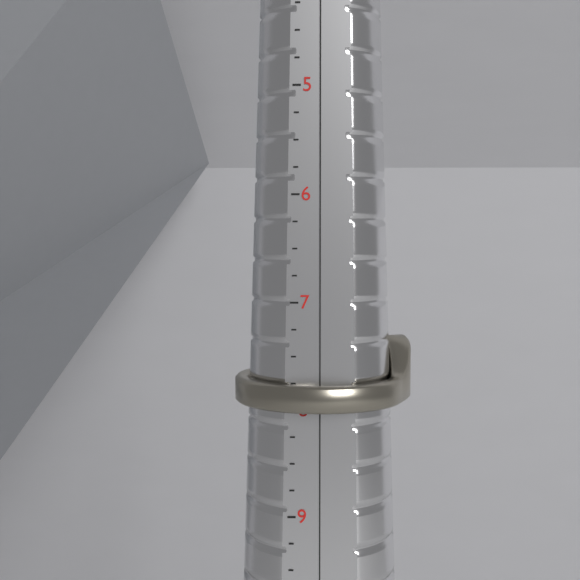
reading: 8.00 (no unit)
